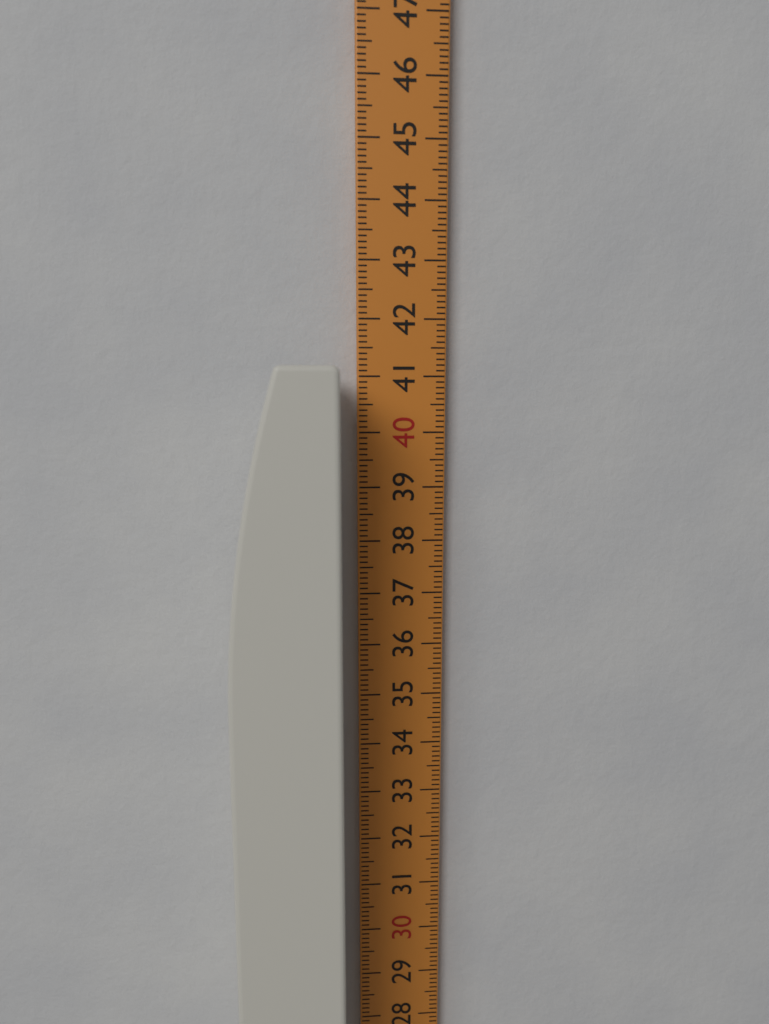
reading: 41.1 cm
